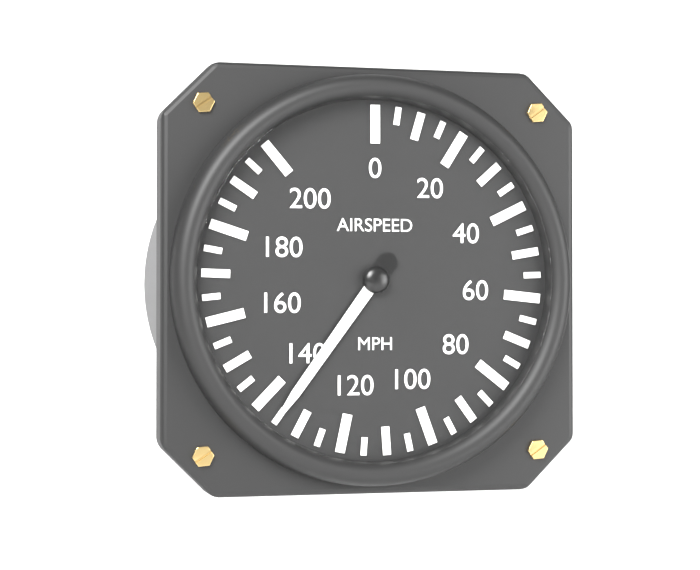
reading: 135 mph
